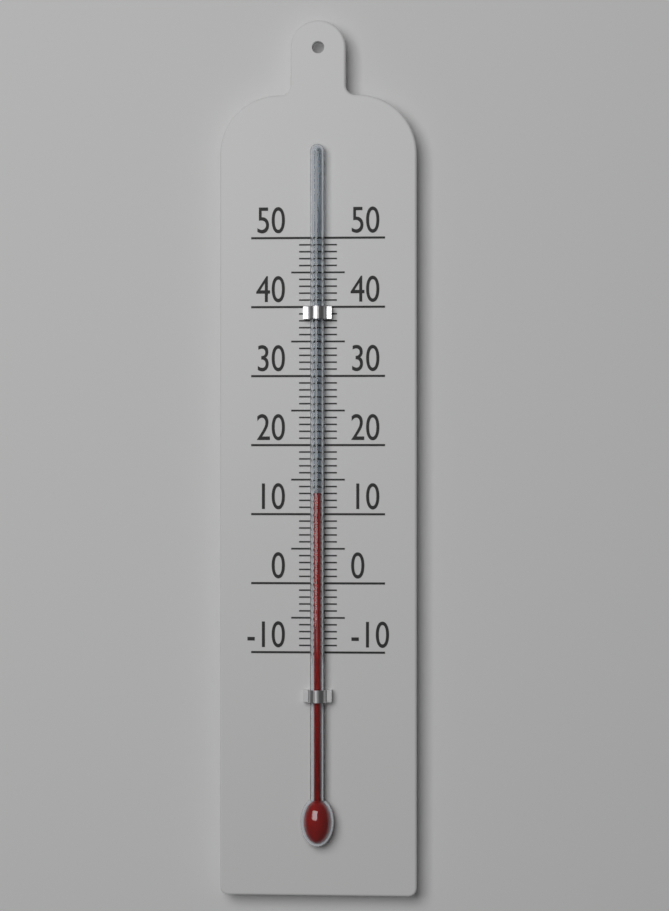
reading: 13 (no unit)
